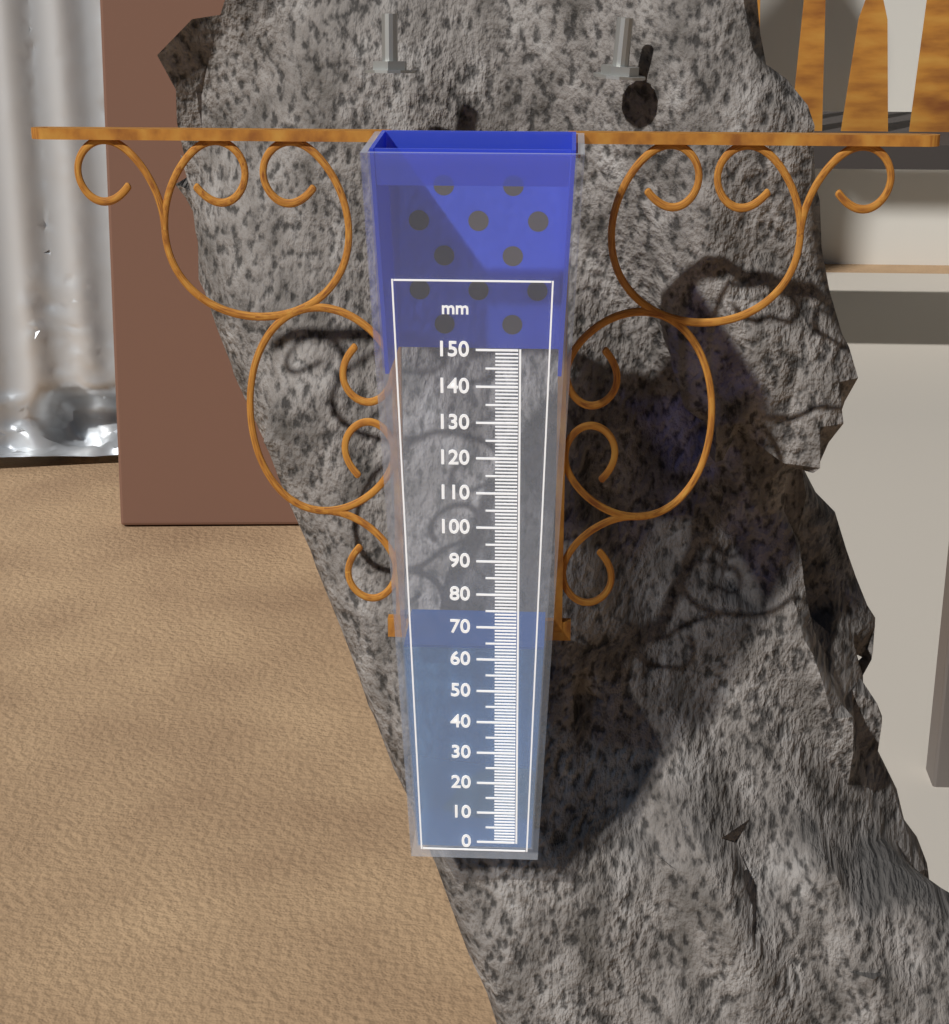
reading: 63 mm
